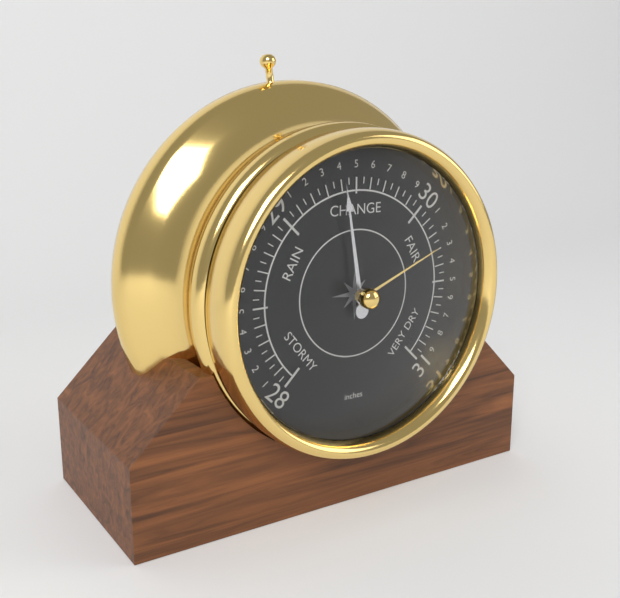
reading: 29.40 inches
